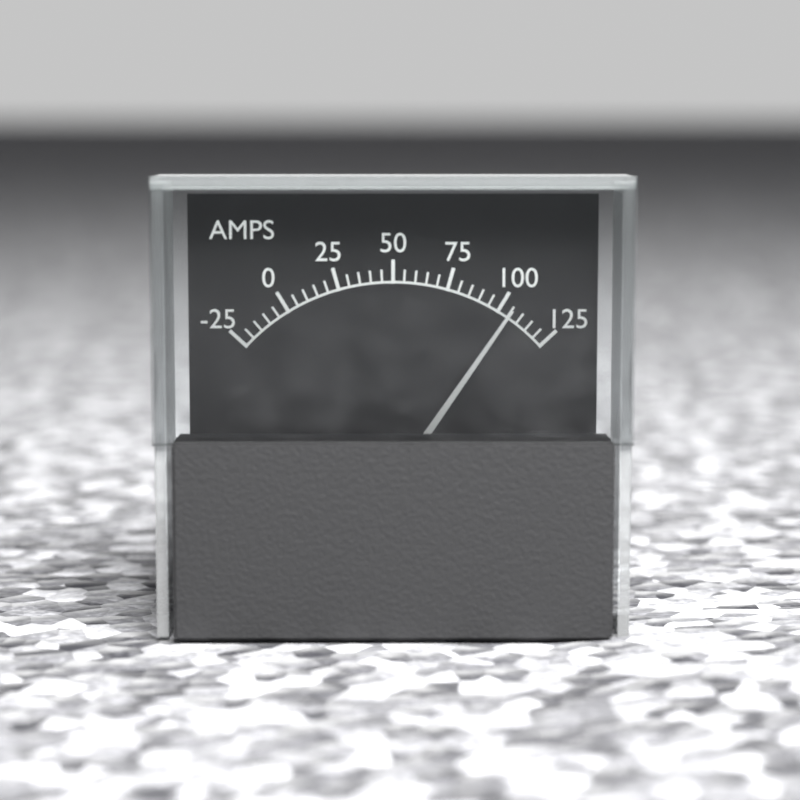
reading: 105 A
